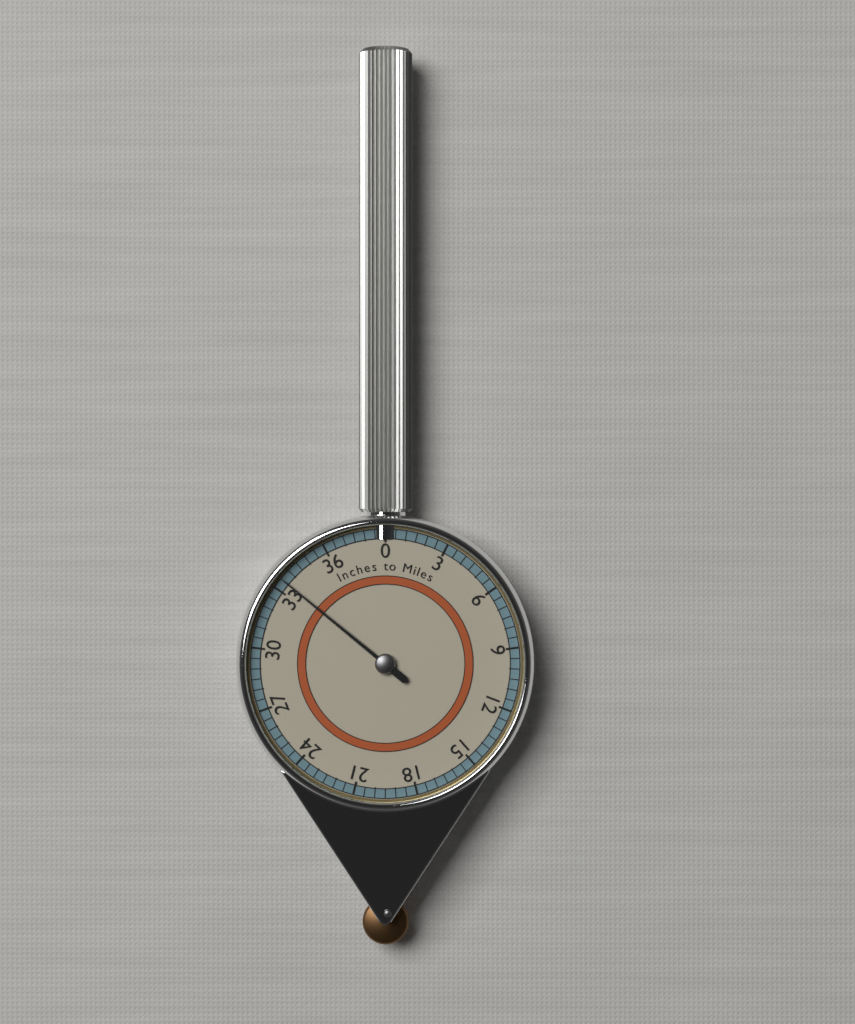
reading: 33.5 inches
